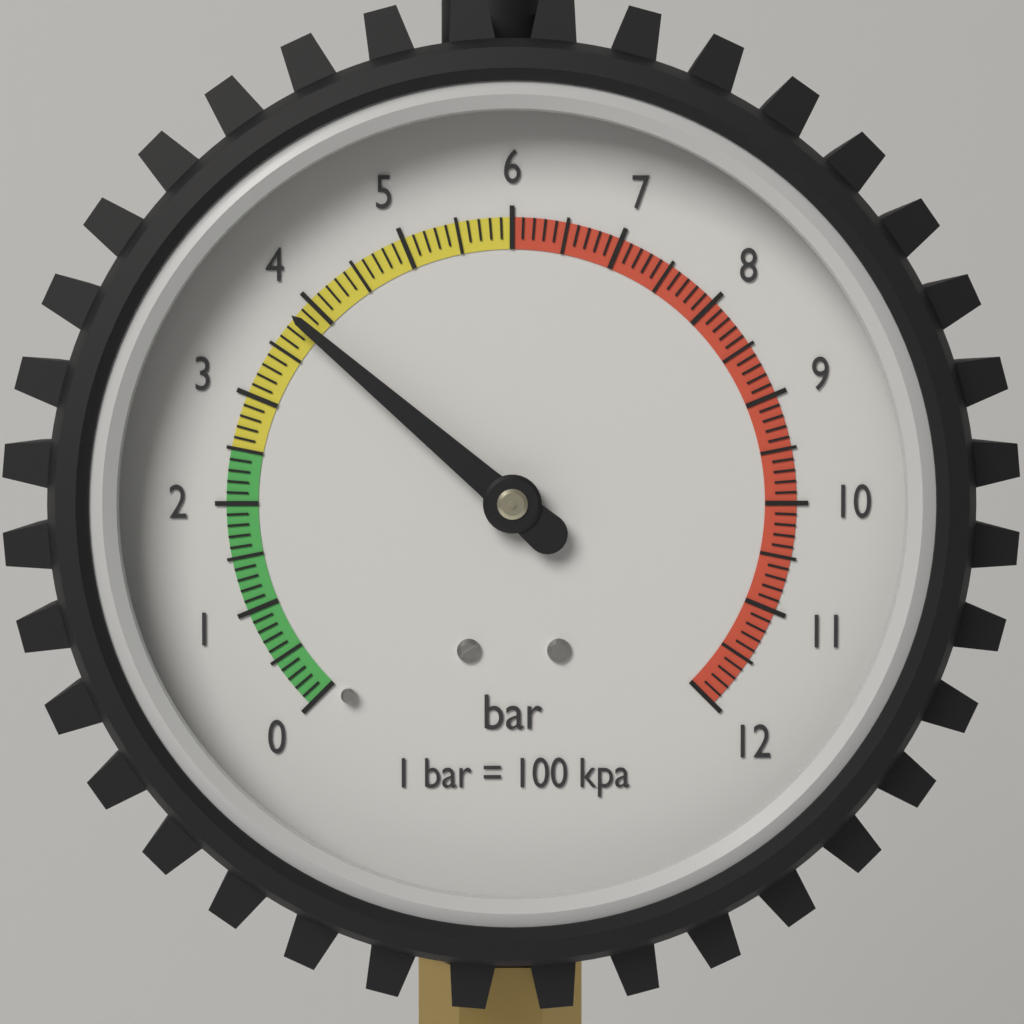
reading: 3.8 bar
